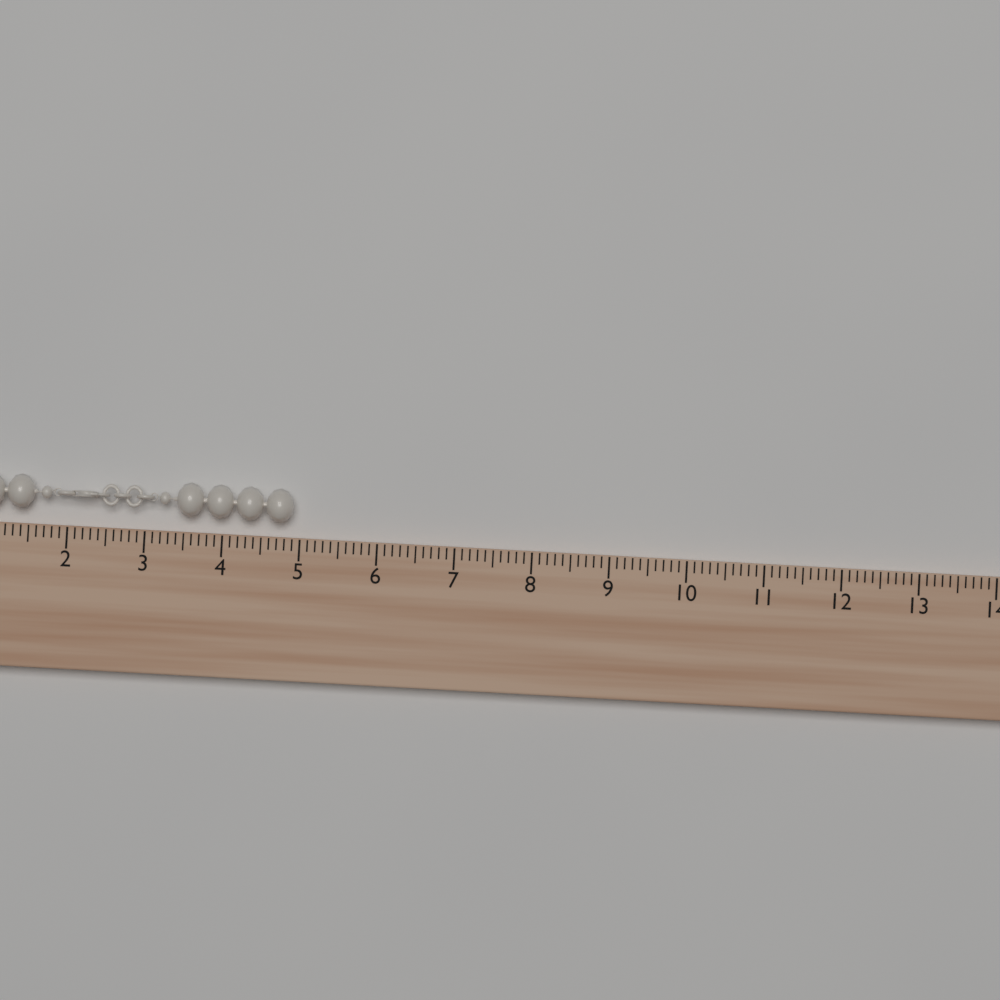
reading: 4.9 (no unit)
